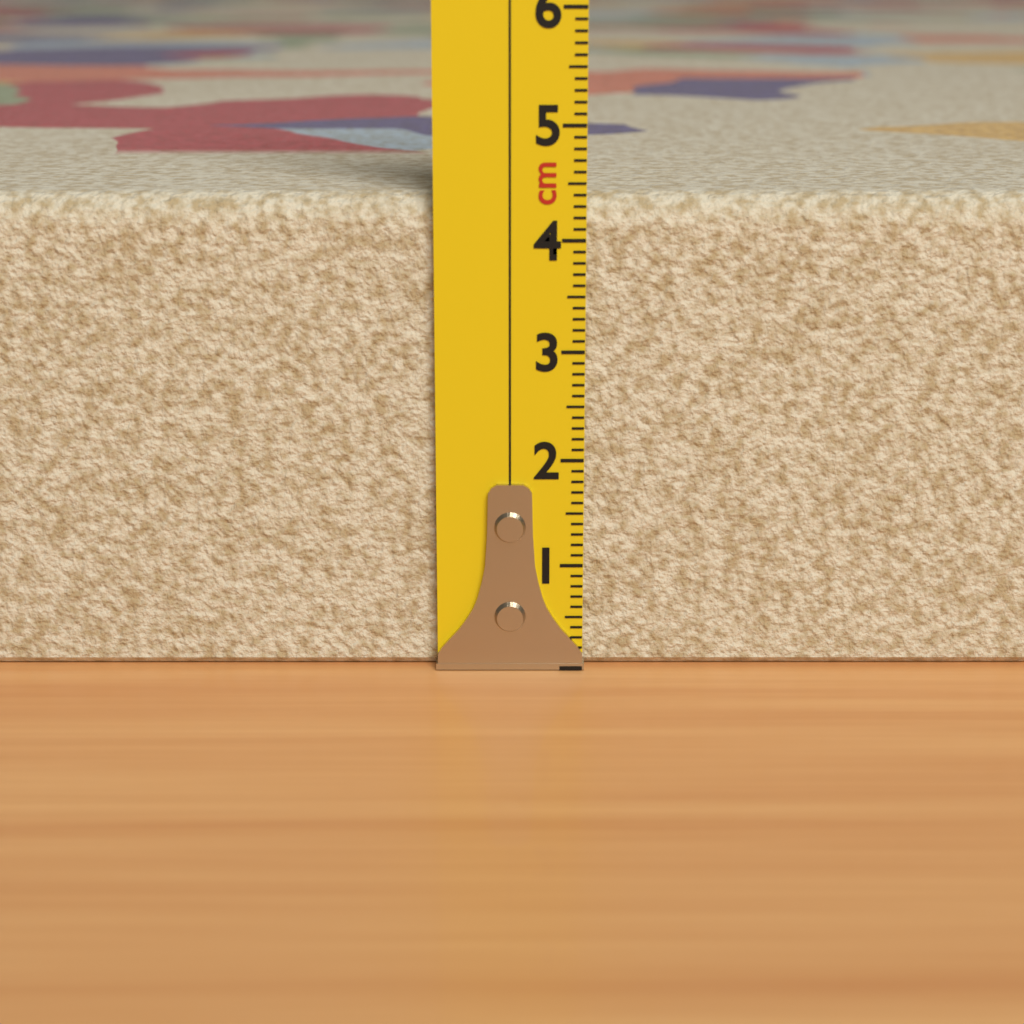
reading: 4.4 cm
